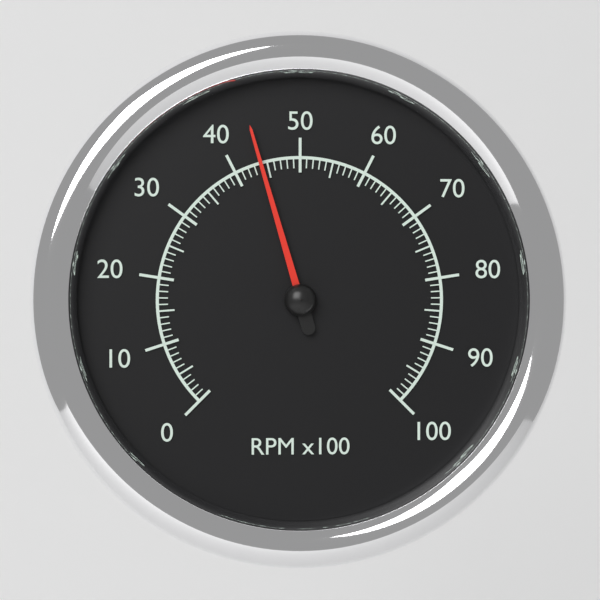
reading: 44 RPM x100
